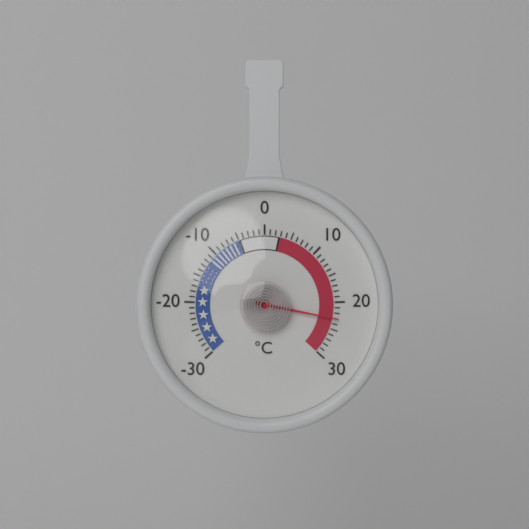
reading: 23 °C
